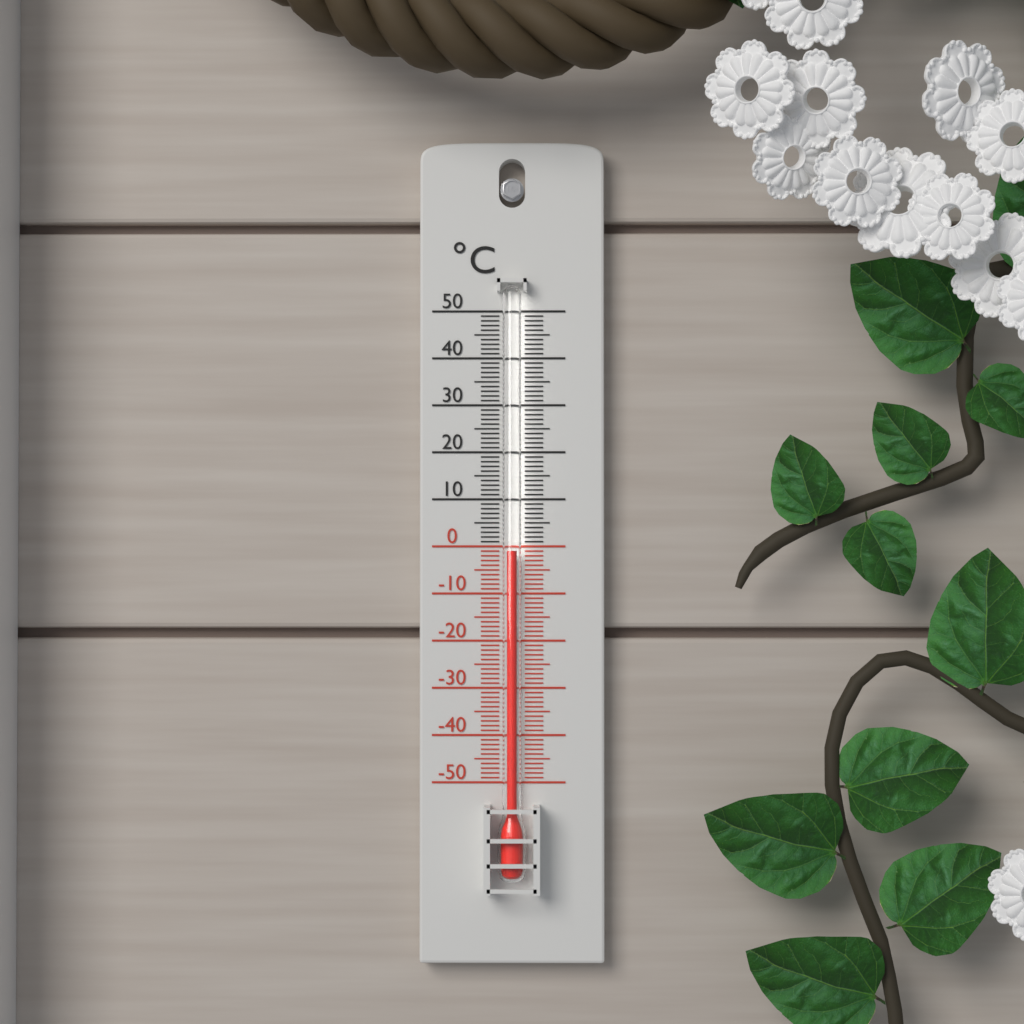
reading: -1 °C
